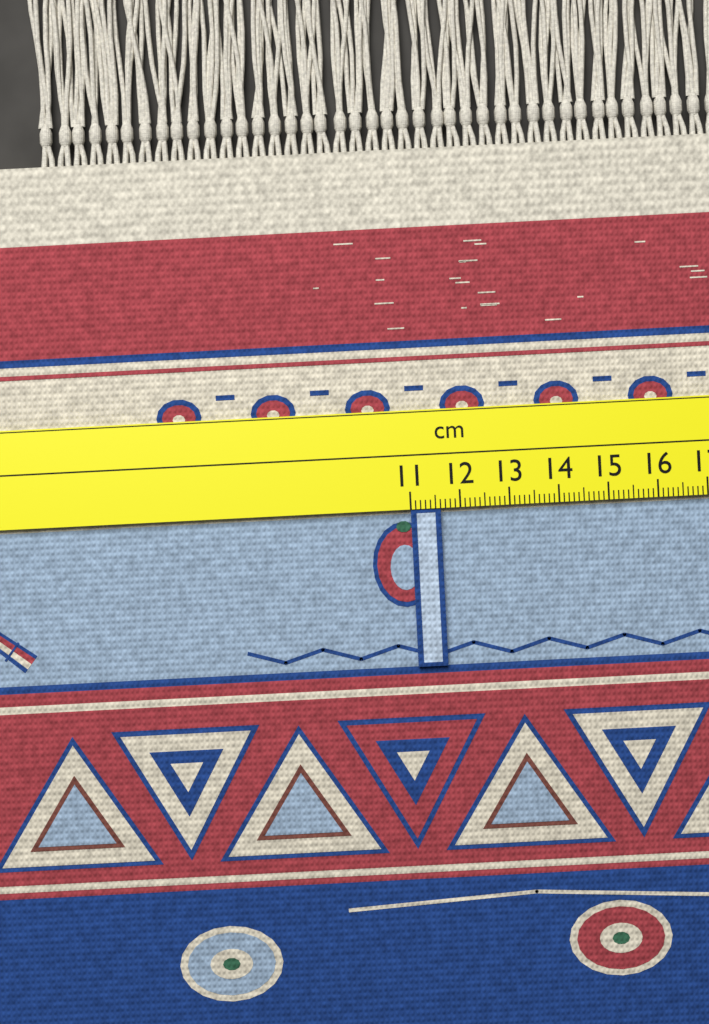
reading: 11.6 cm
